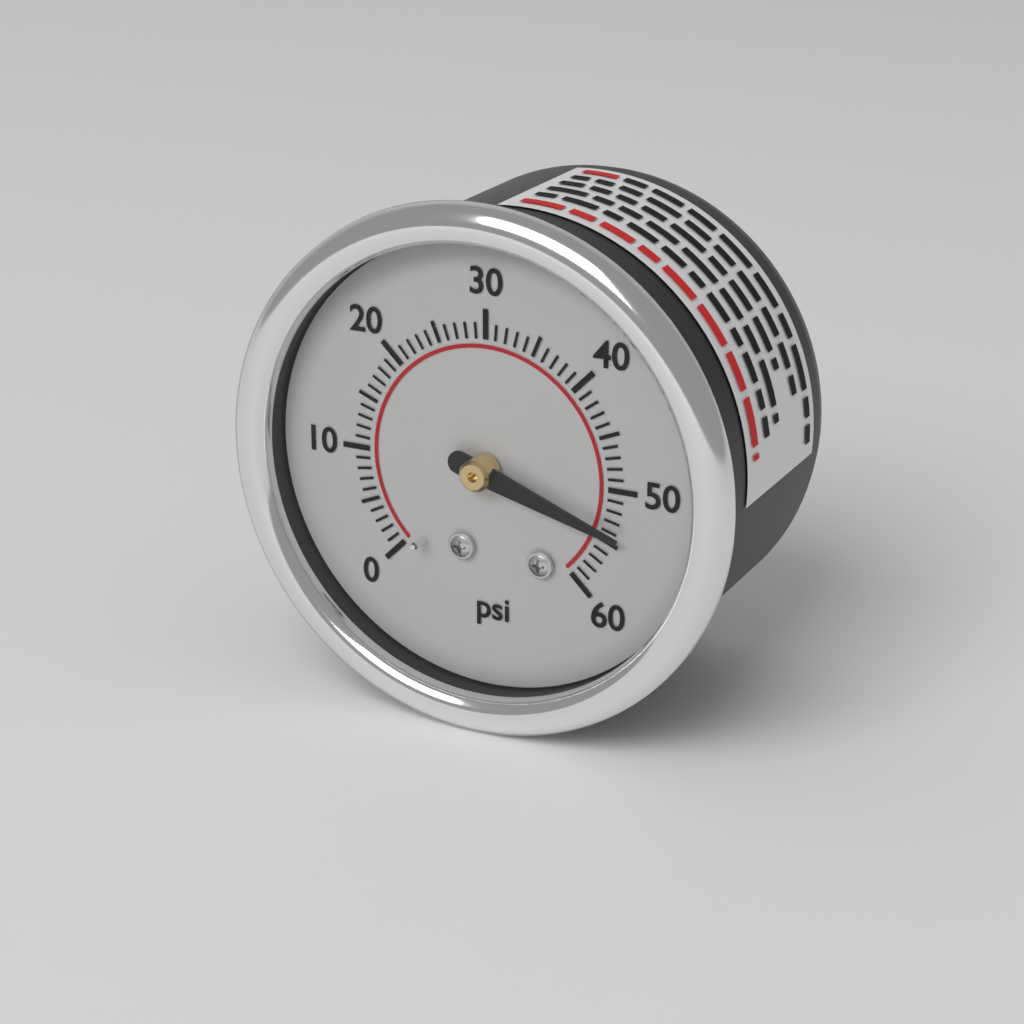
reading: 54 psi
